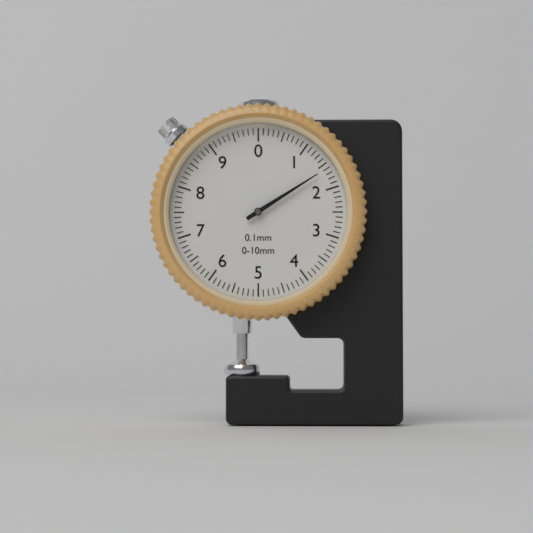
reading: 1.6 mm
